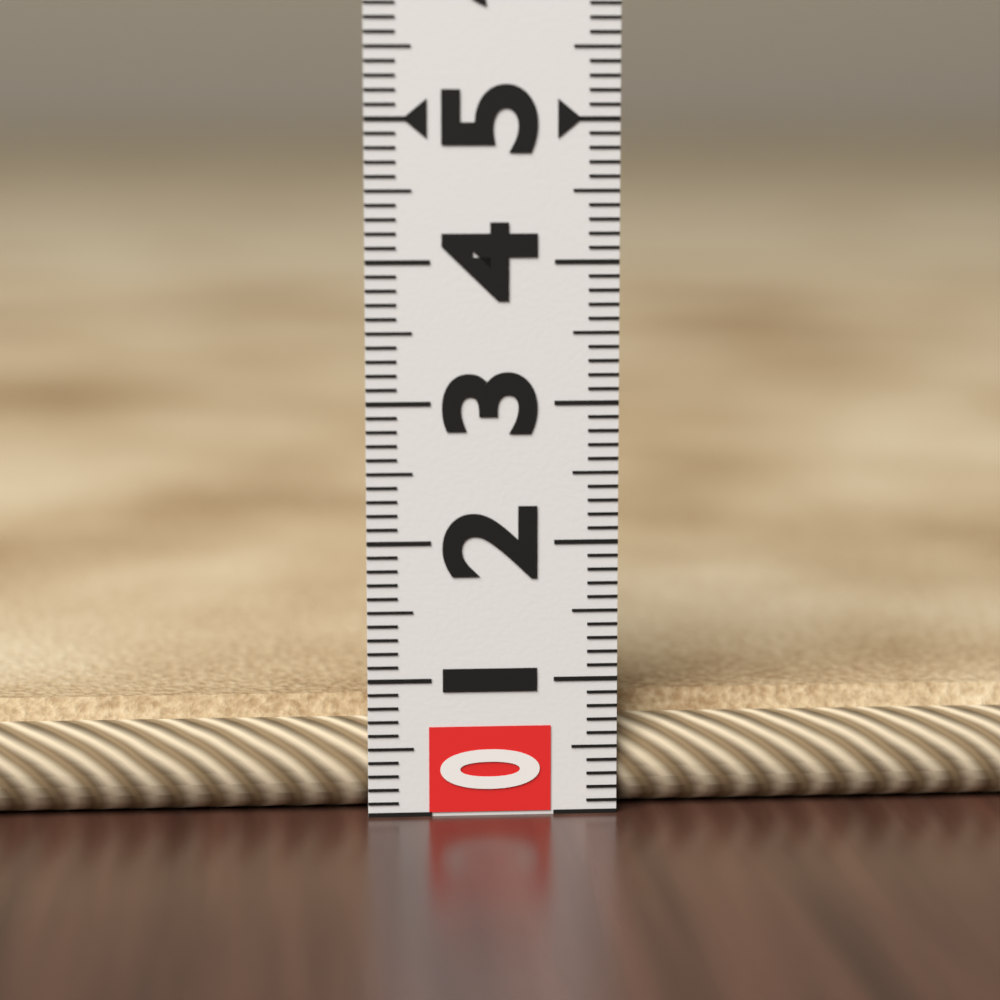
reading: 0.8 (no unit)
